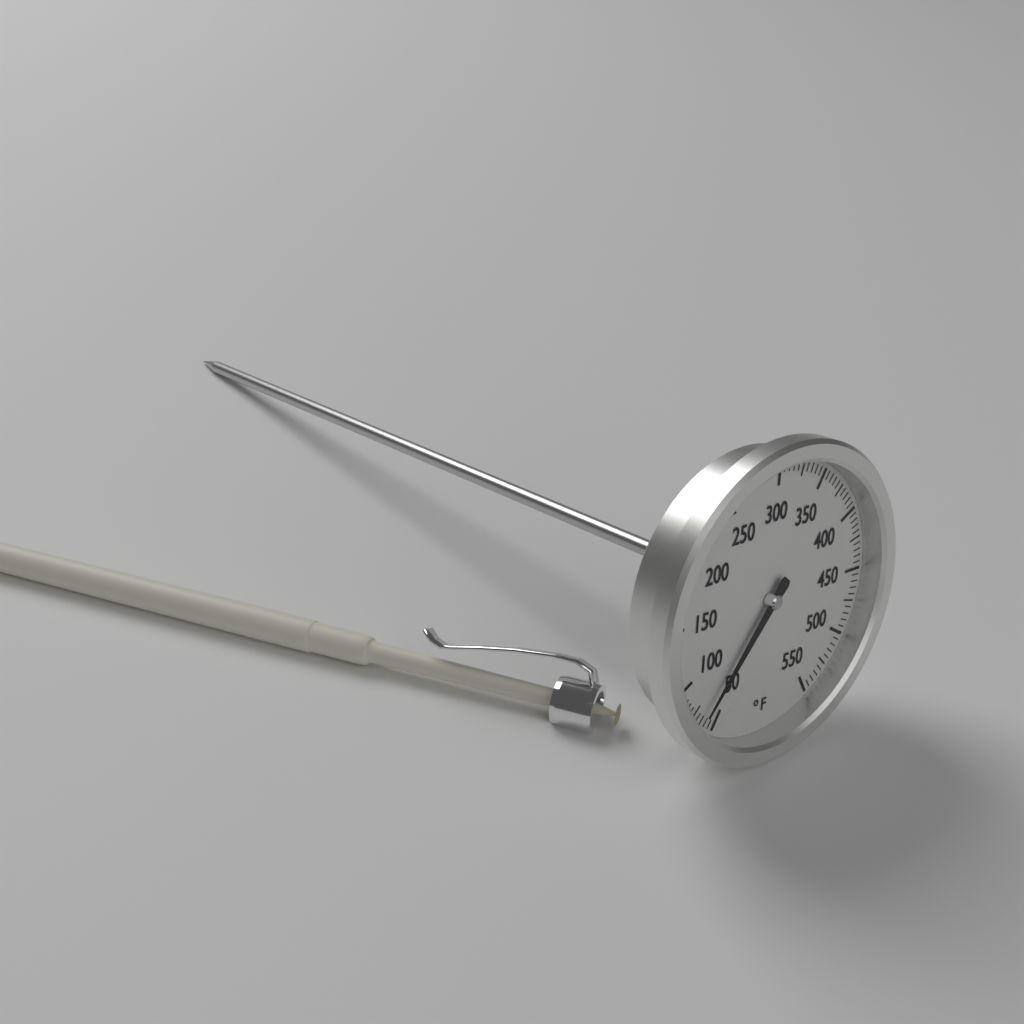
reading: 65 °F
